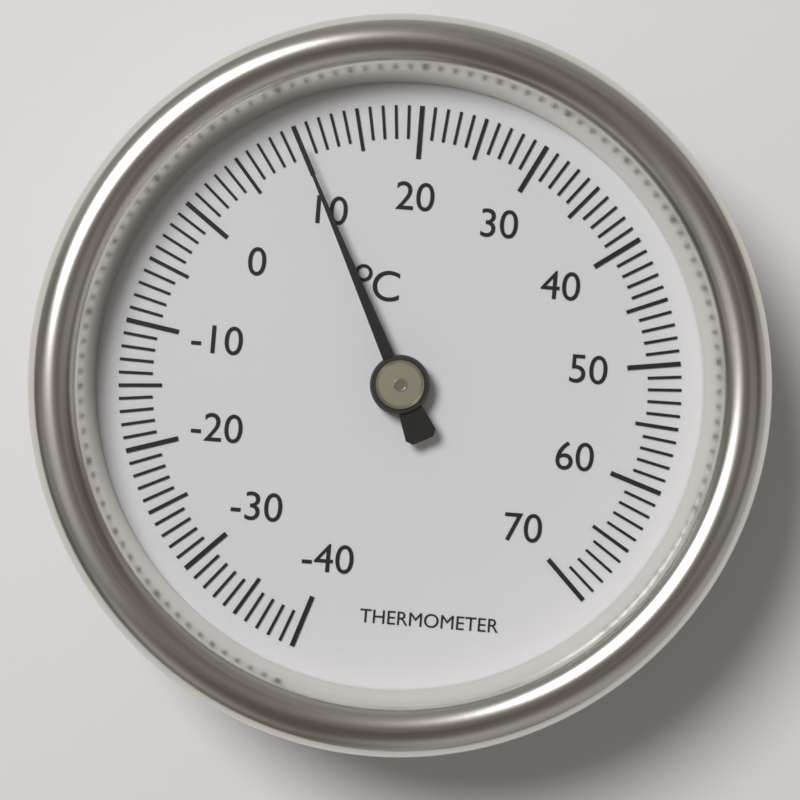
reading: 10 °C
